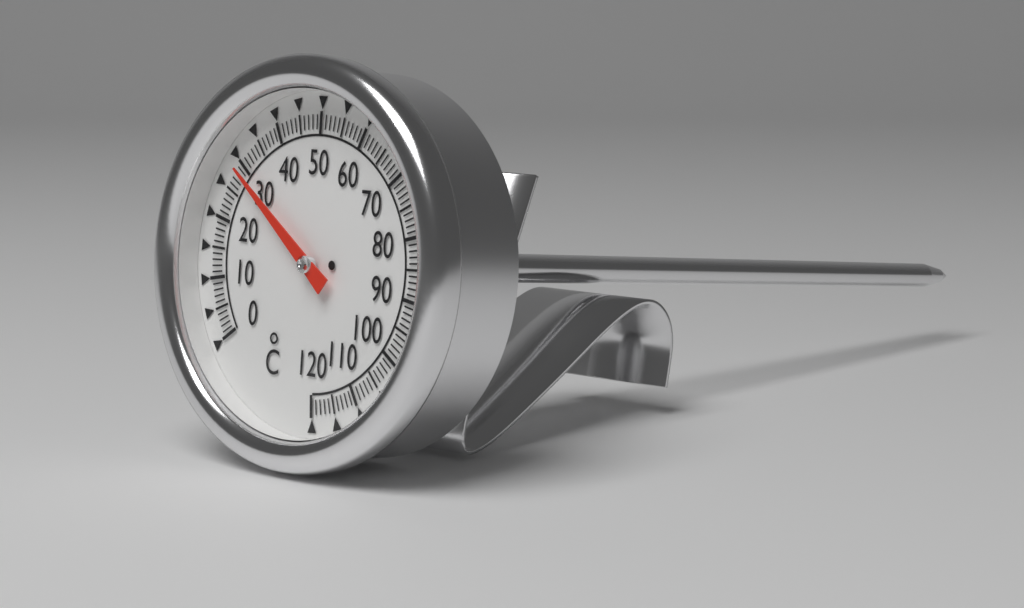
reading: 29 °C
